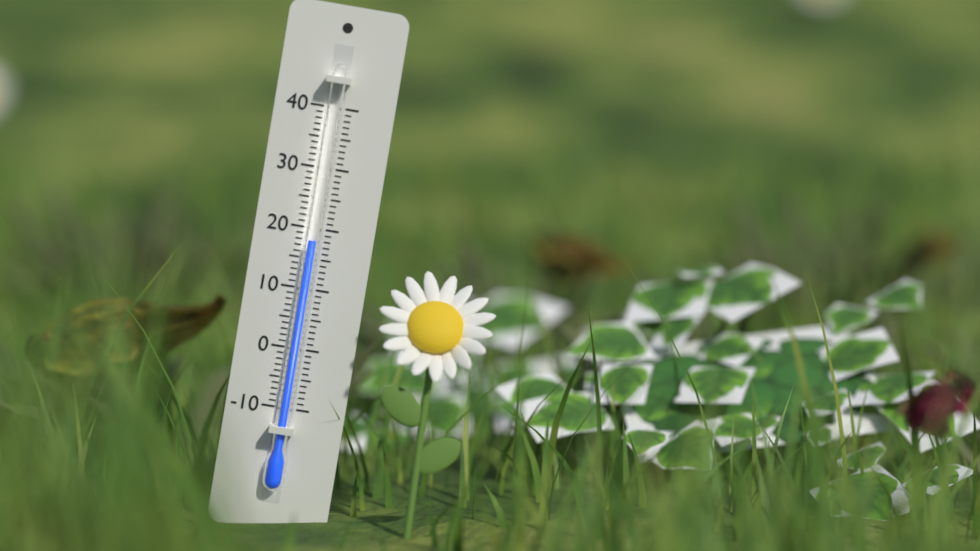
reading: 18 (no unit)
